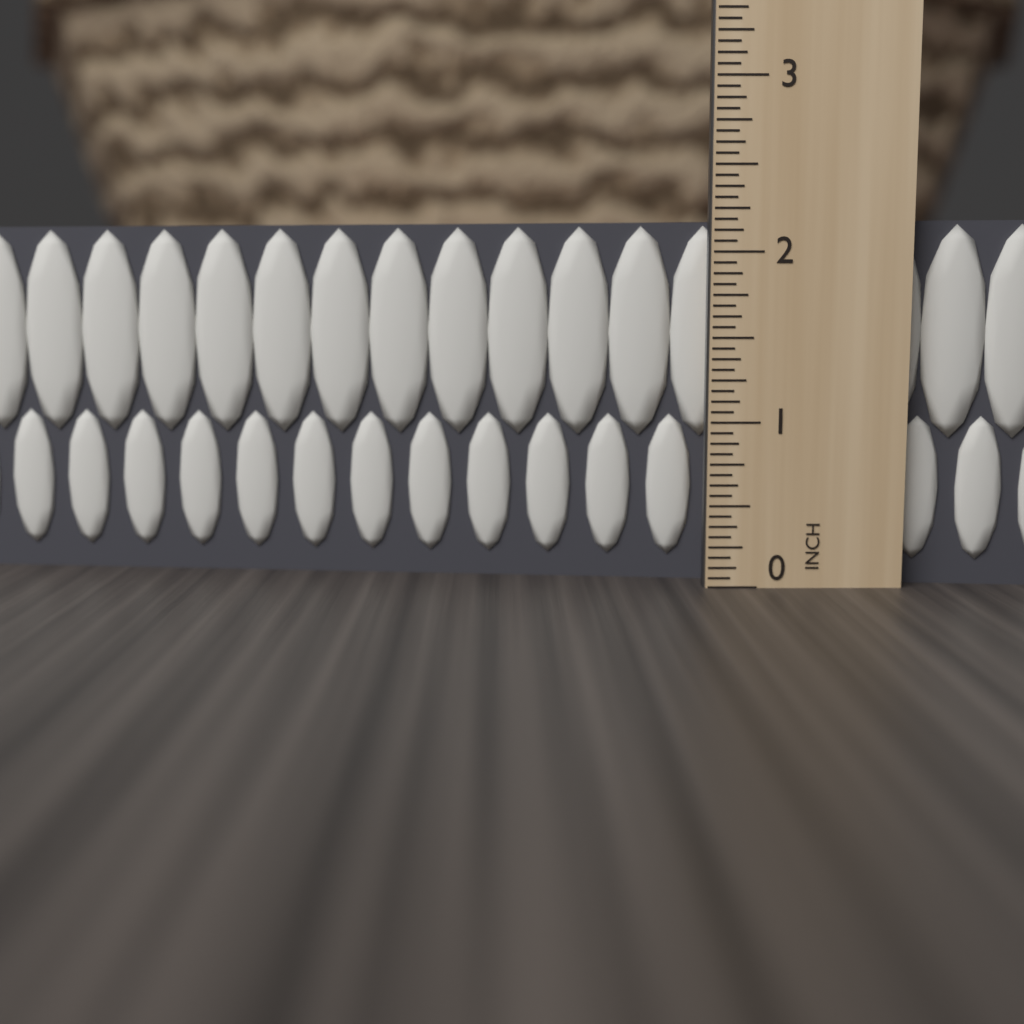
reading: 2.1875 in
